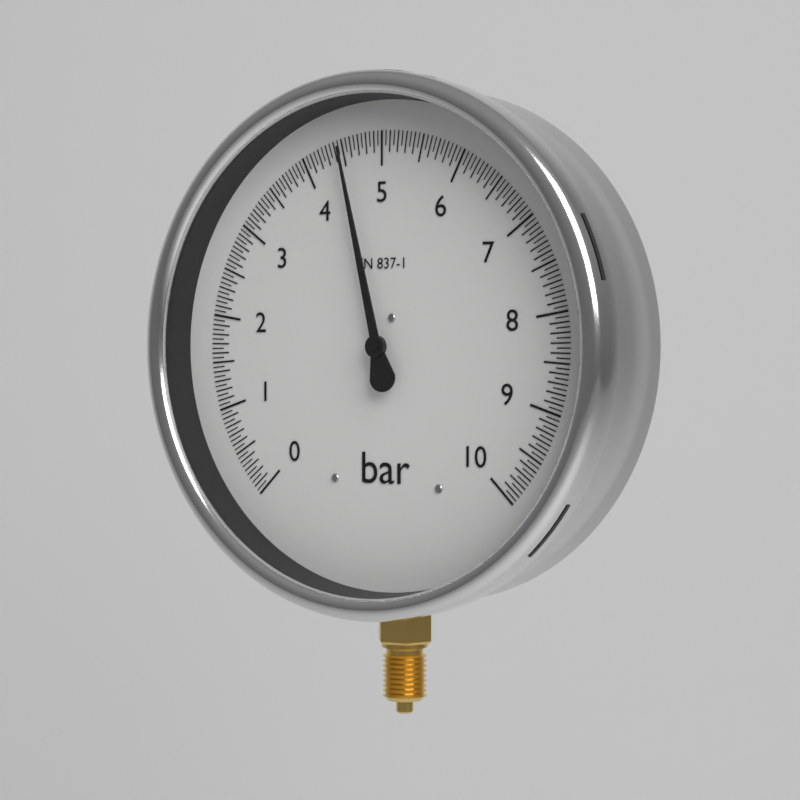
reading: 4.50 bar
